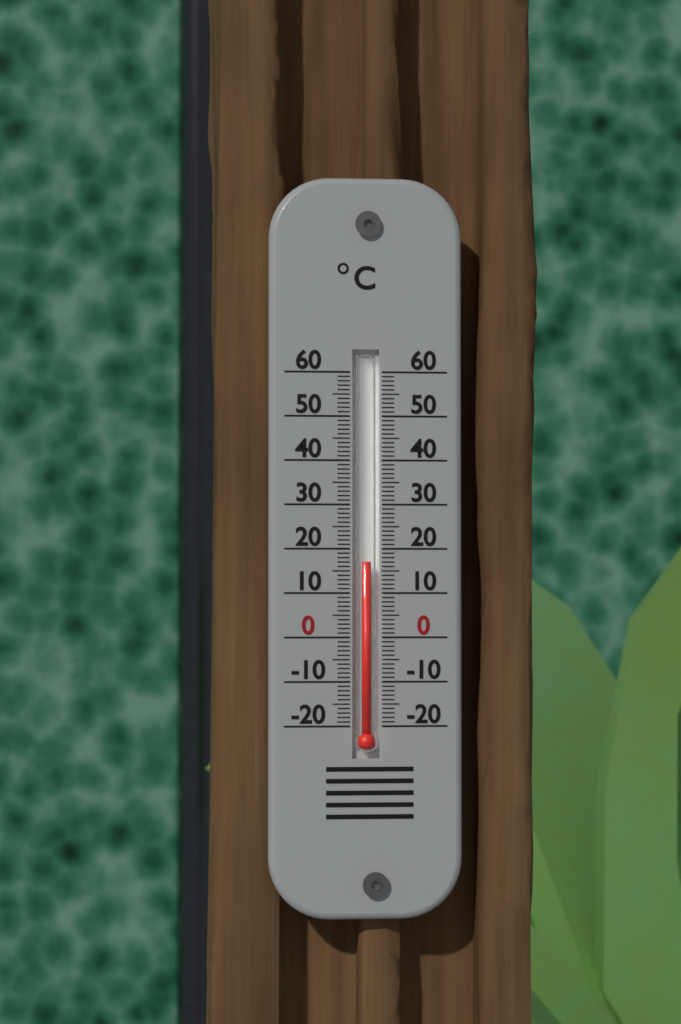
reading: 17 °C
